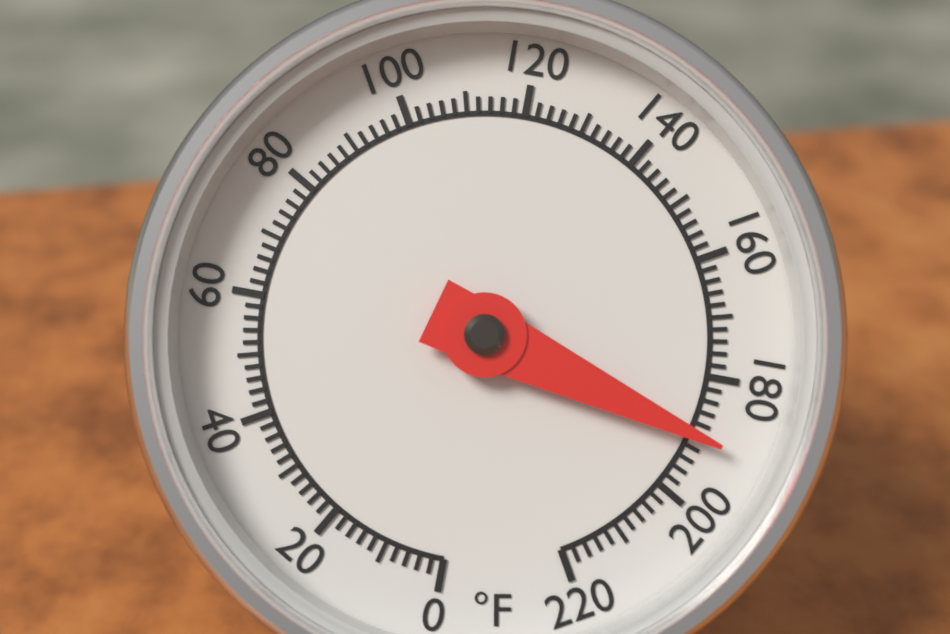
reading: 190 °F
